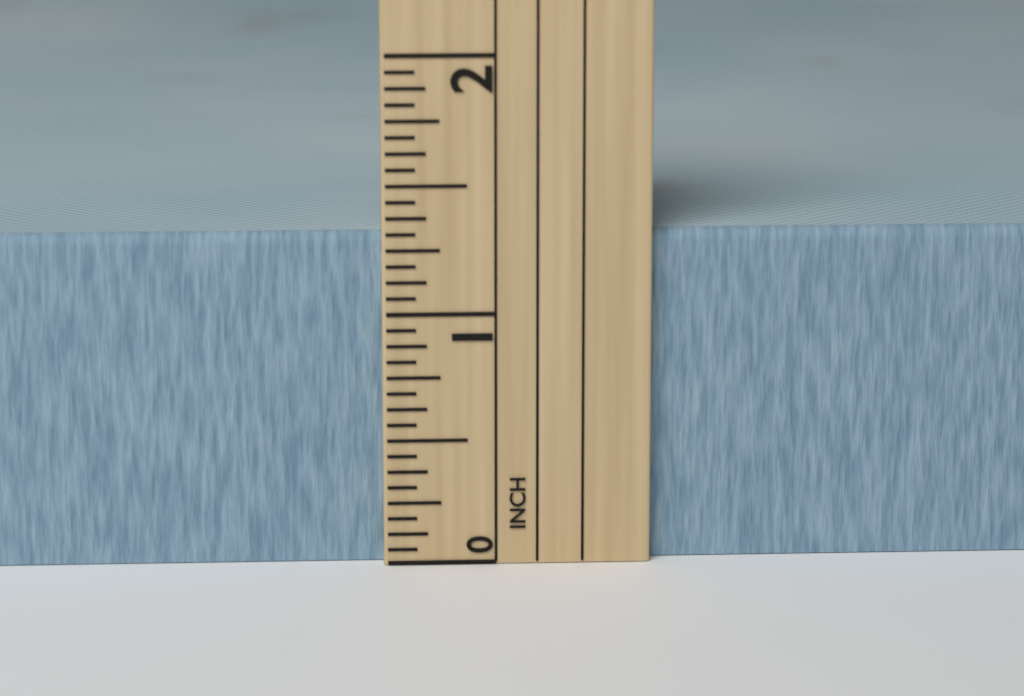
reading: 1.3125 in
